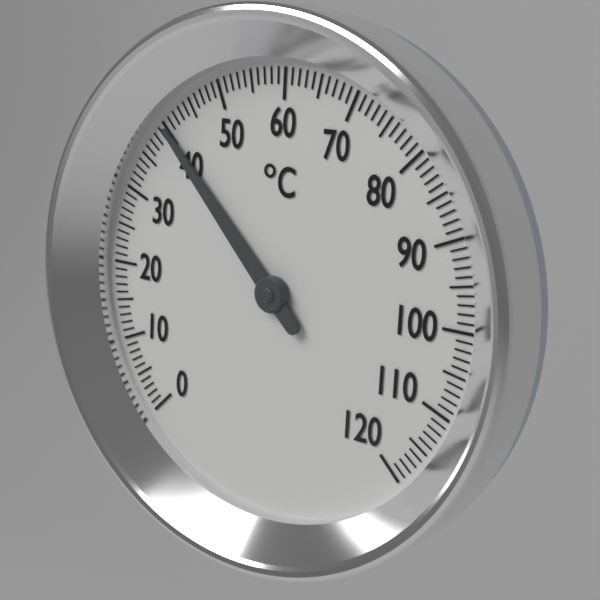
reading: 40 °C
